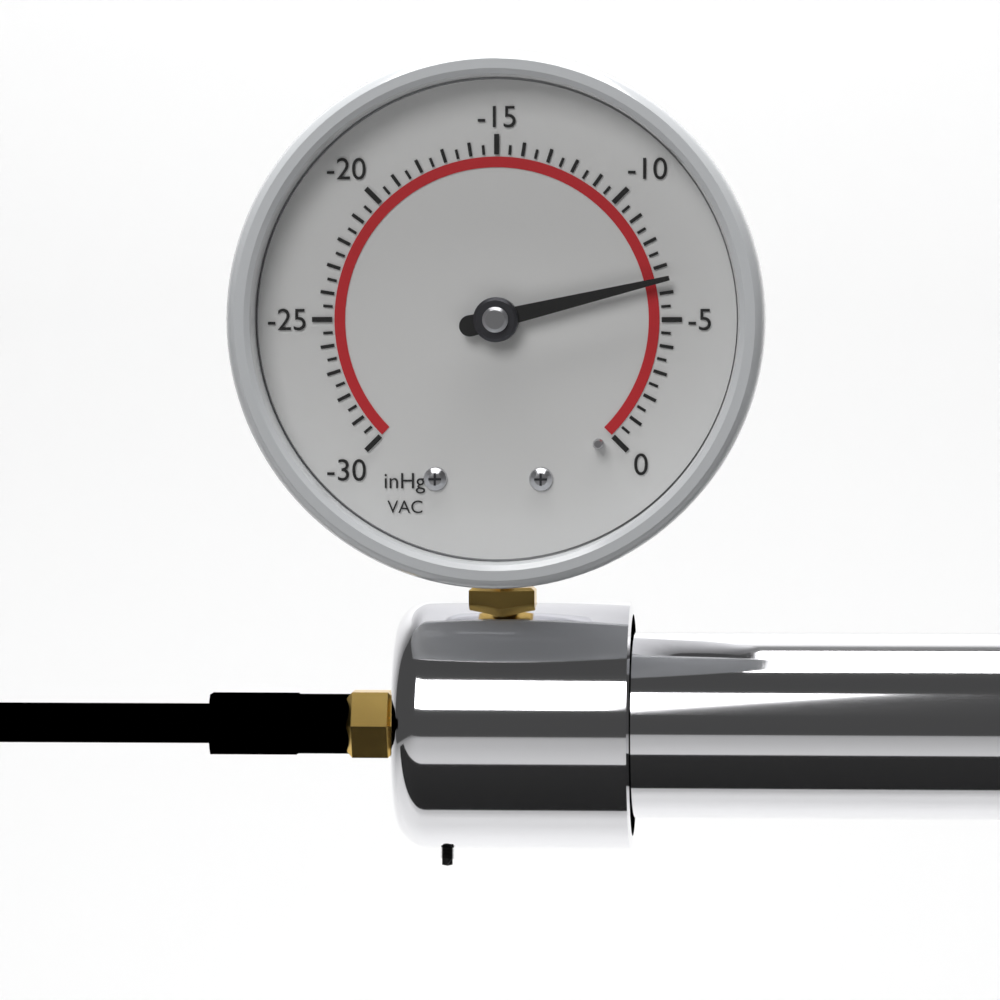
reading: -6.5 inHg
